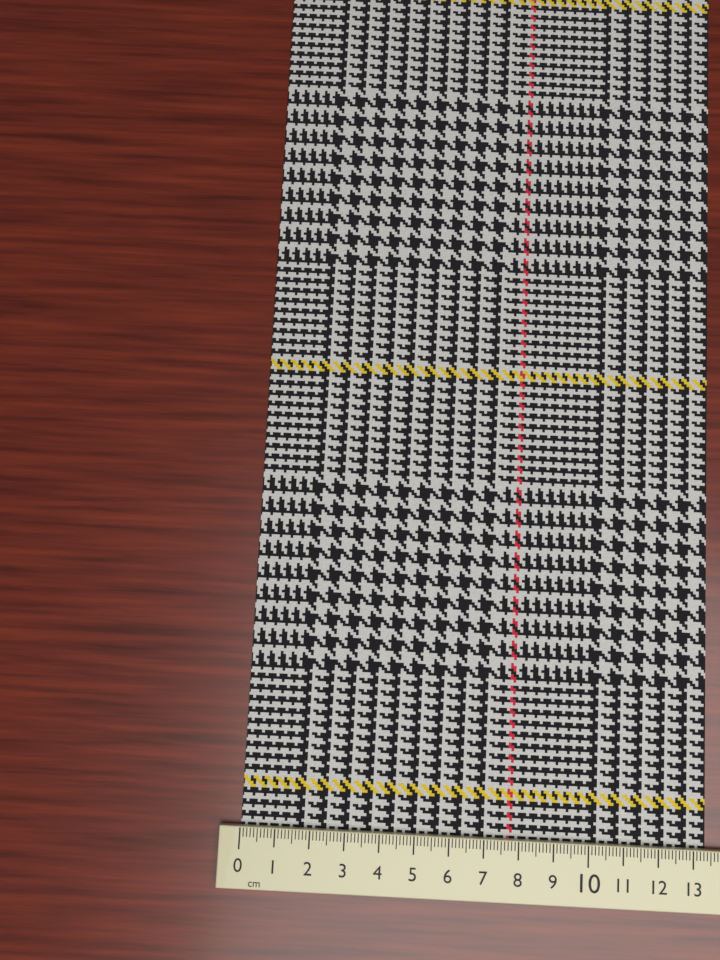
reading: 13.4 cm
